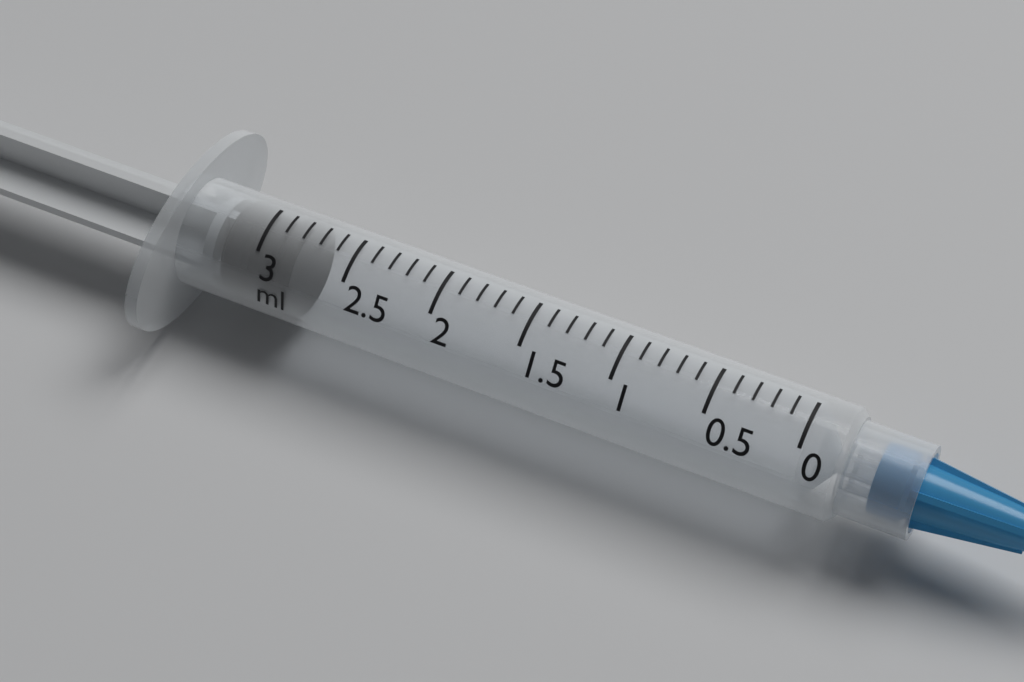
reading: 2.8 ml
